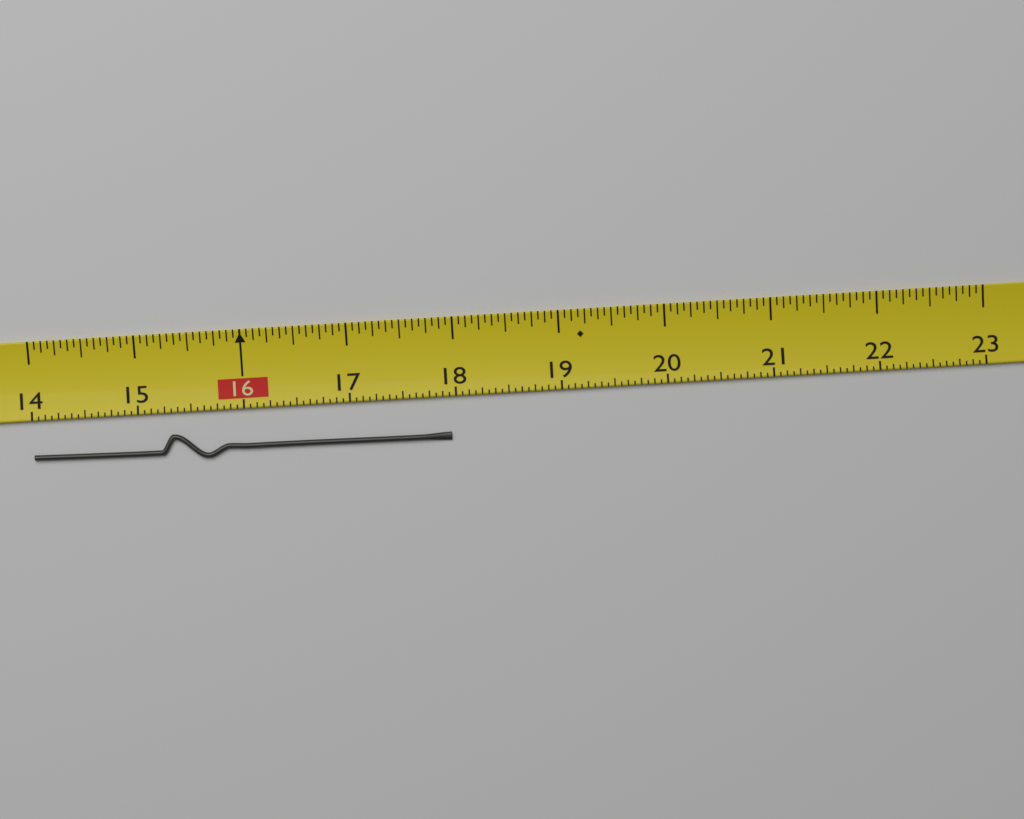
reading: 17.9375 (no unit)
